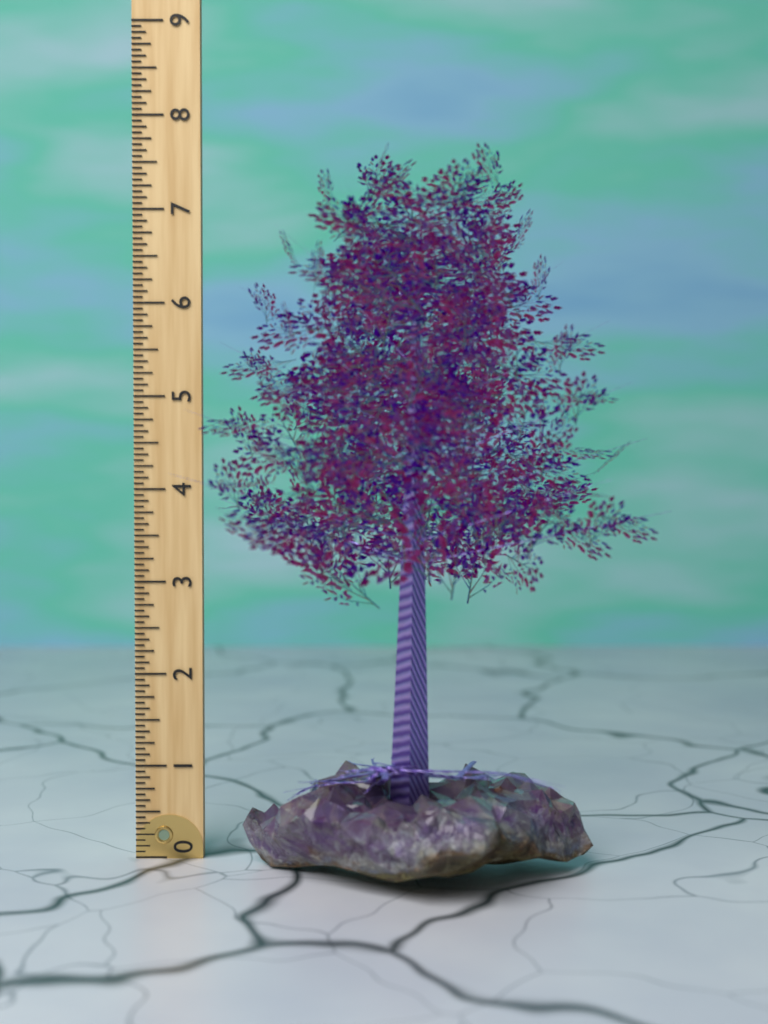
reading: 7.5000 (no unit)
